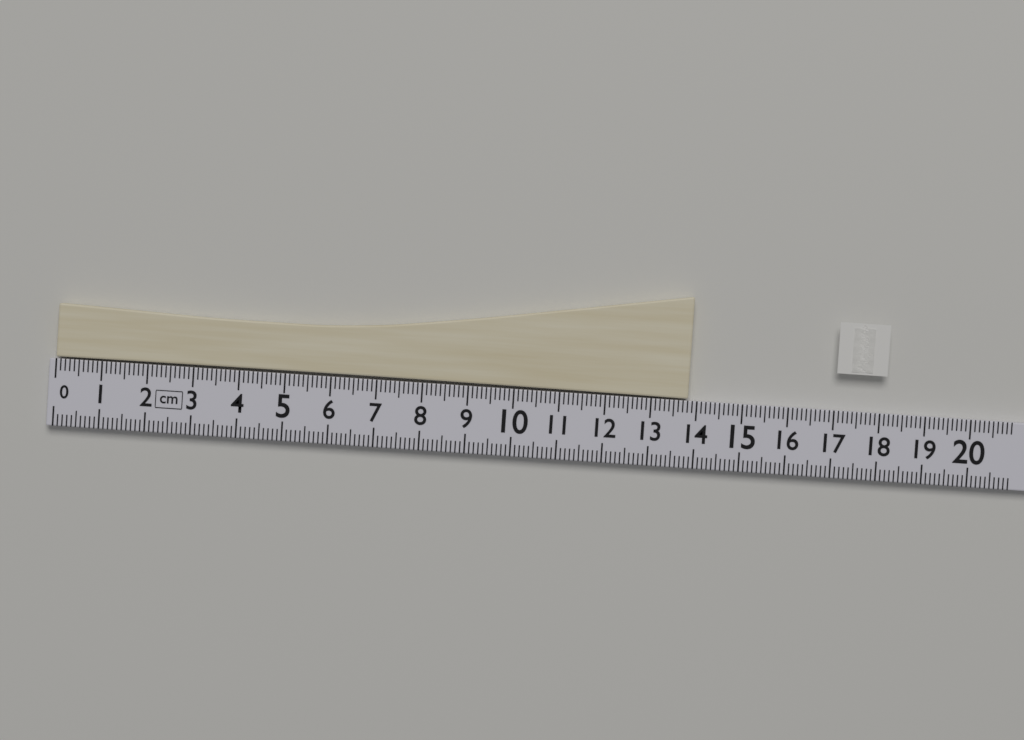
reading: 13.8 cm
